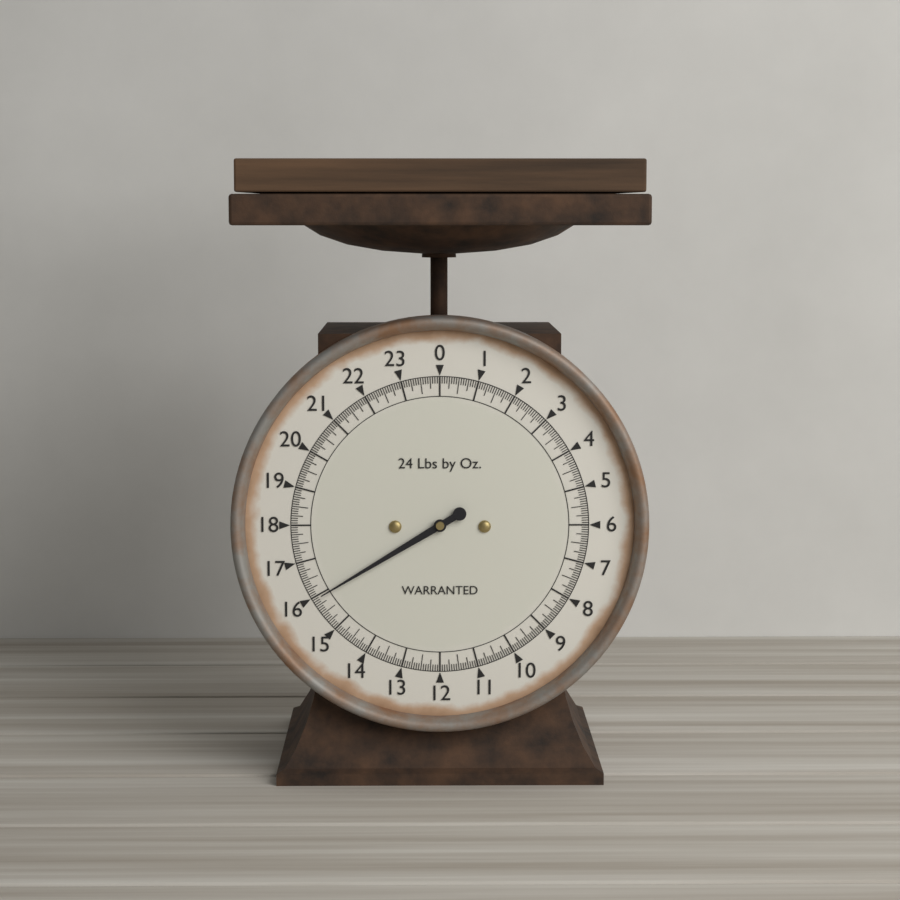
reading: 15.9375 lb
